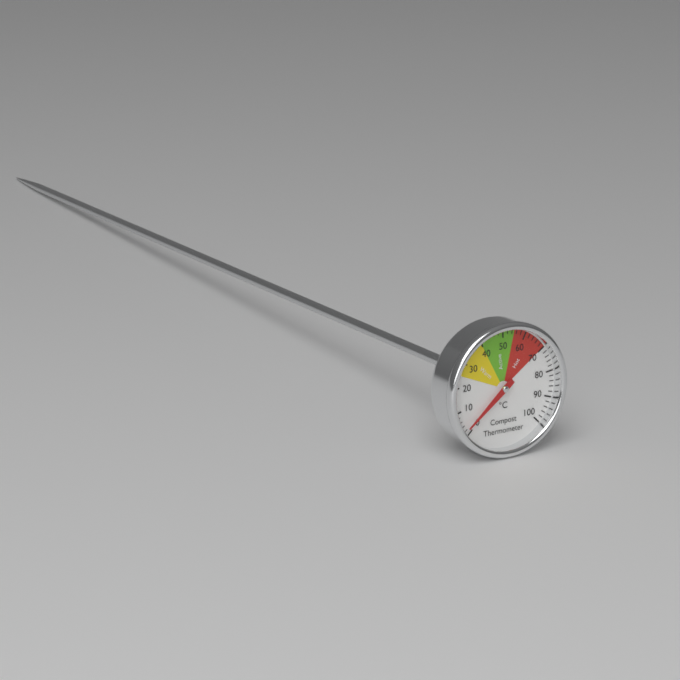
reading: 2 °C
